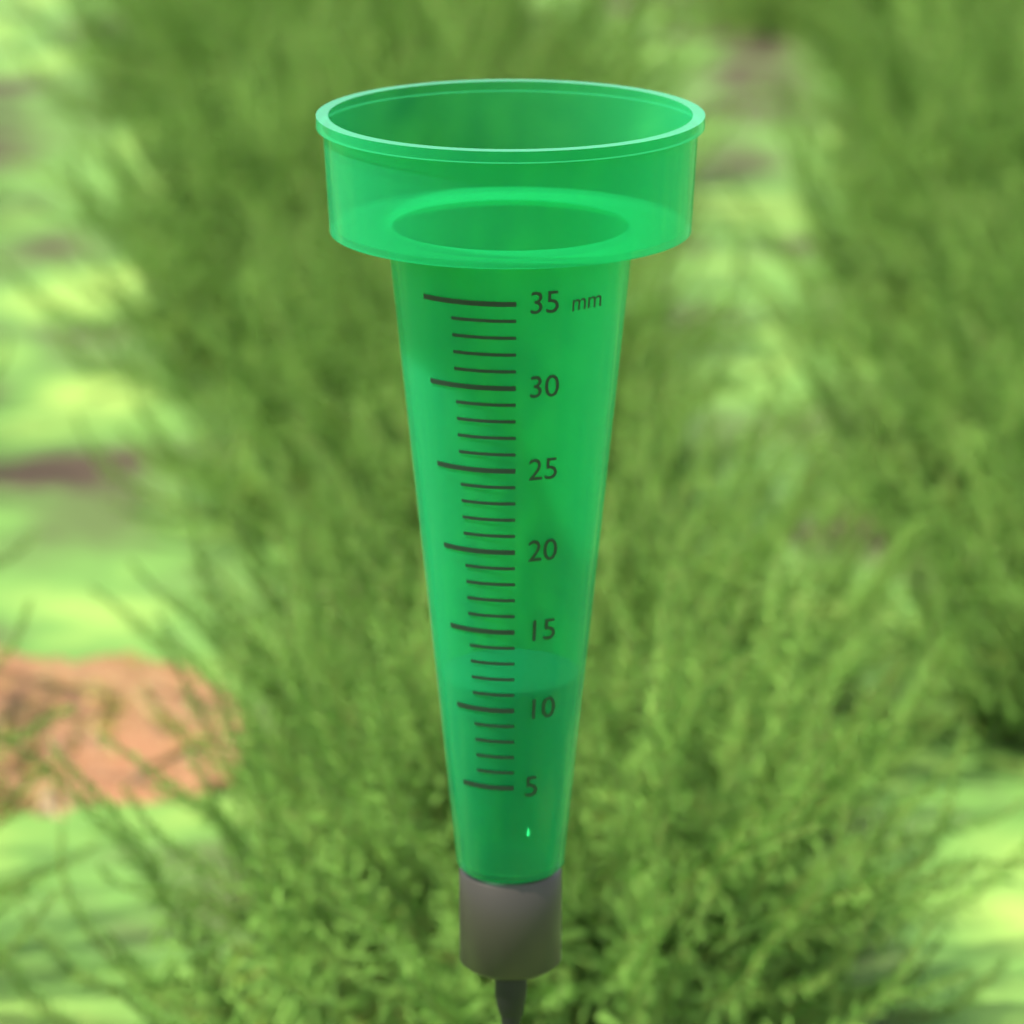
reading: 11 mm
